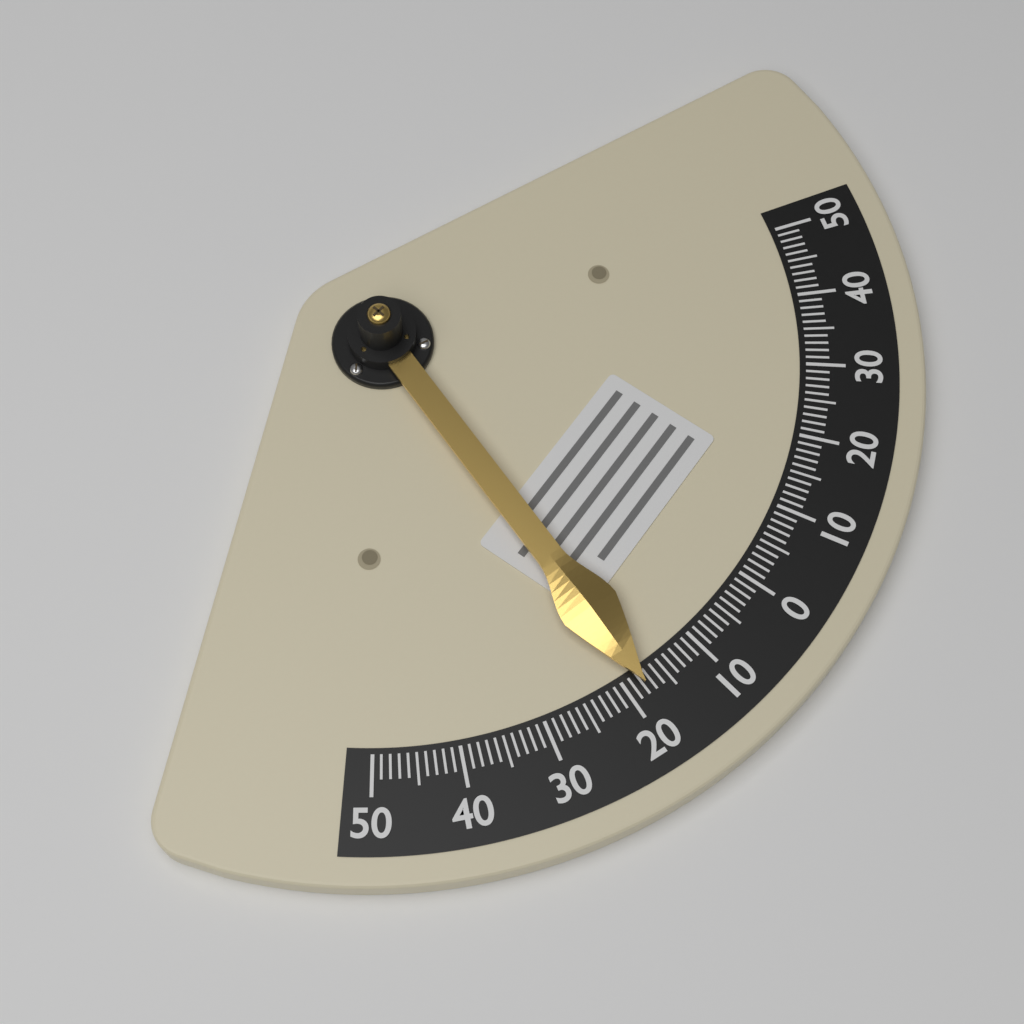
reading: -18 (no unit)
